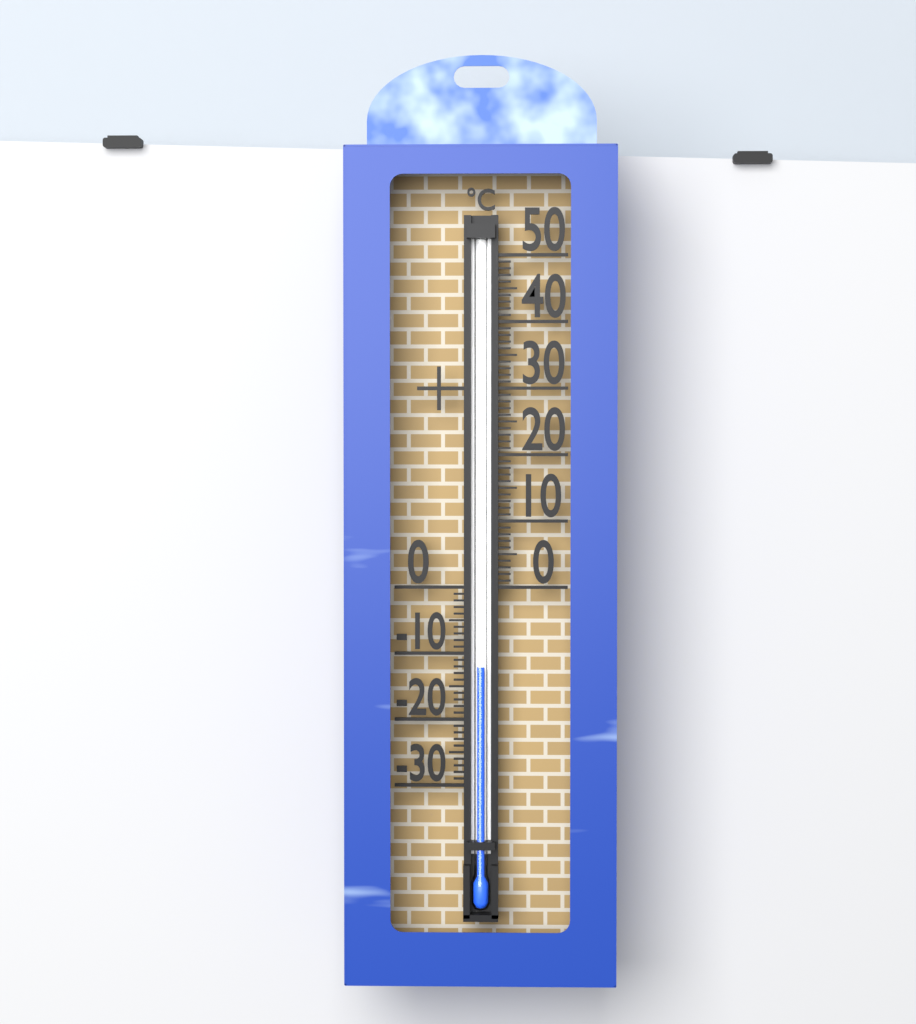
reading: -12 °C
